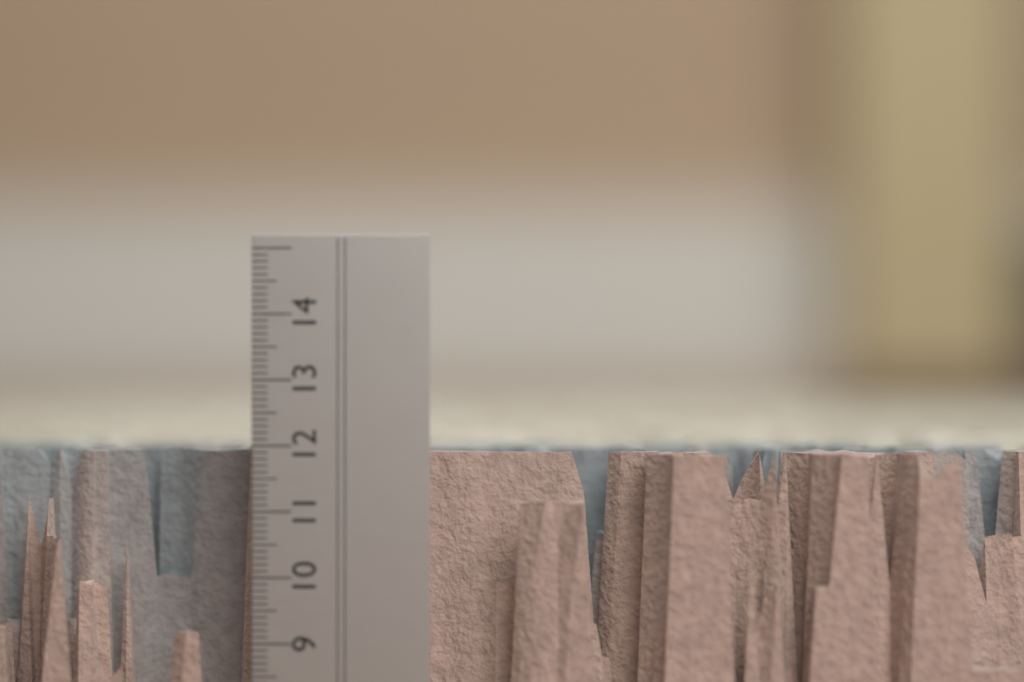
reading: 11.9 cm
